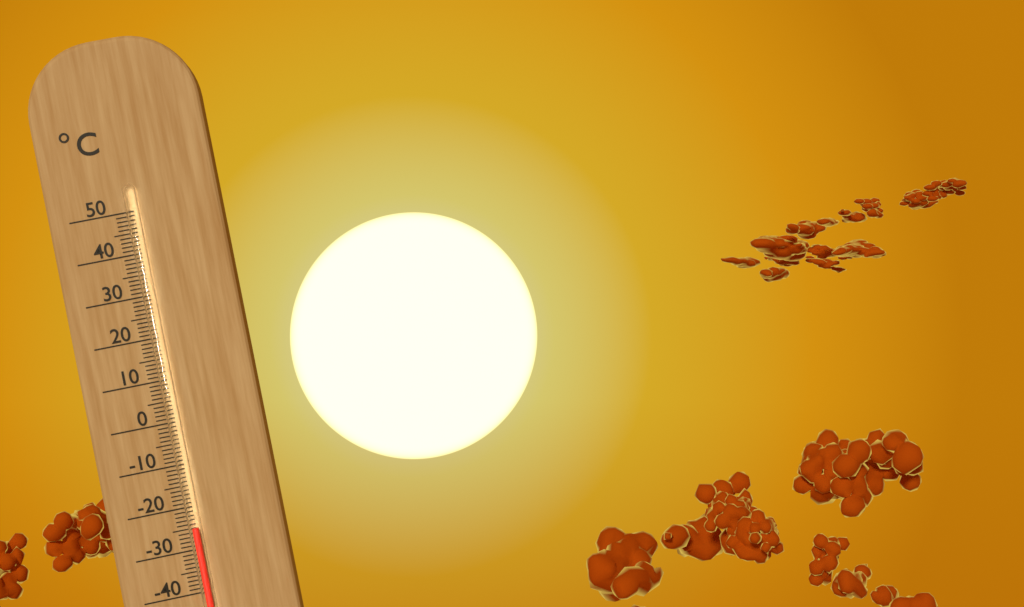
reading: -25 °C
